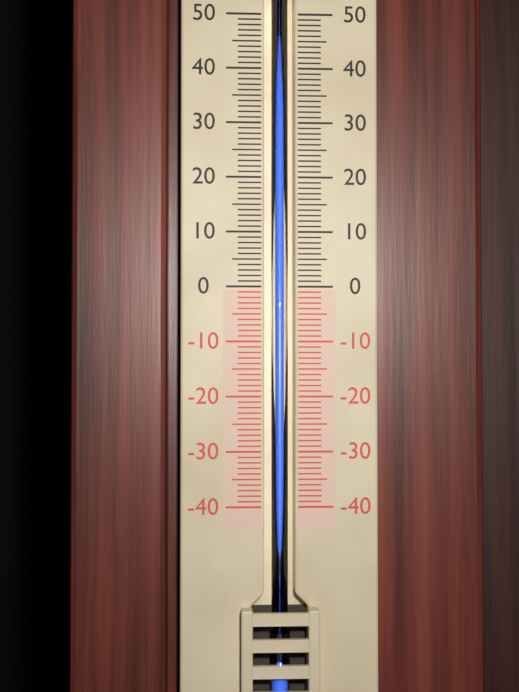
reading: 45 (no unit)
